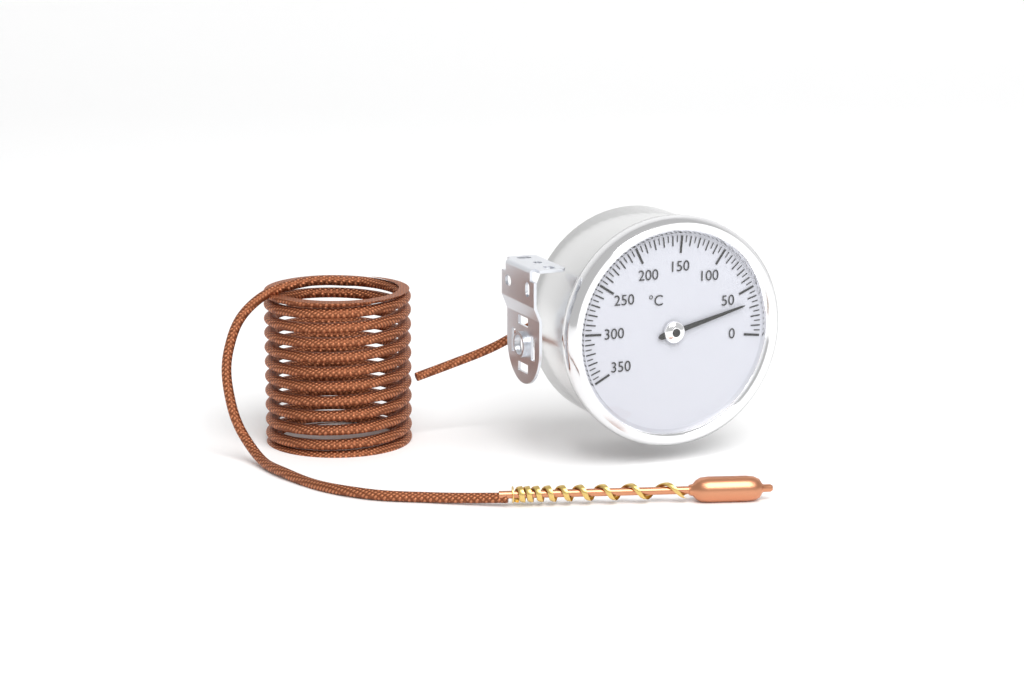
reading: 35 °C
